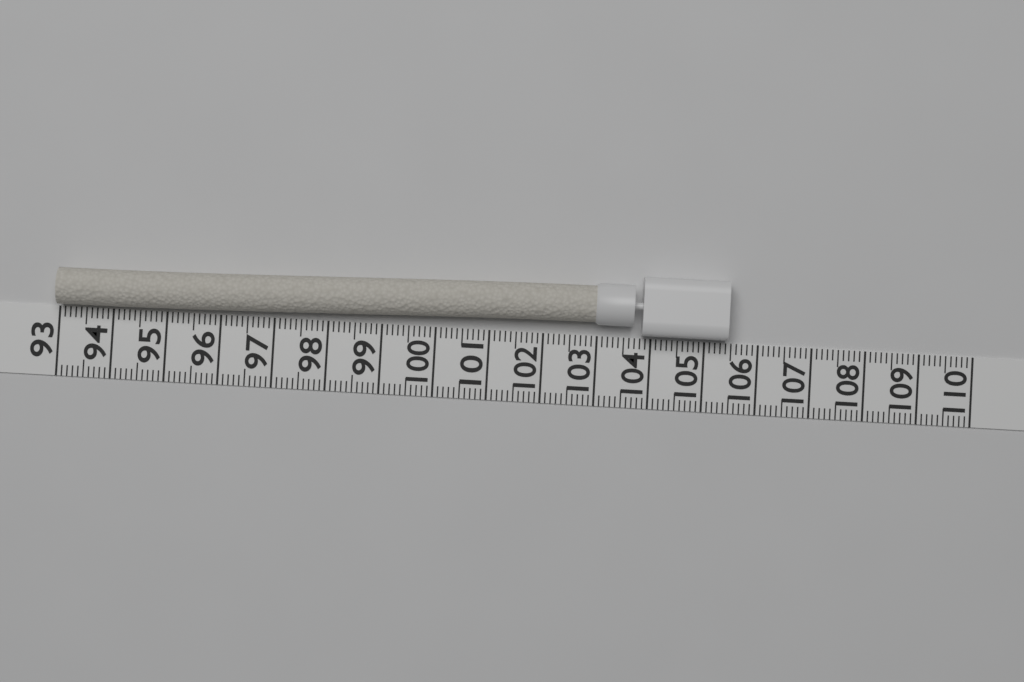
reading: 105.4 (no unit)
